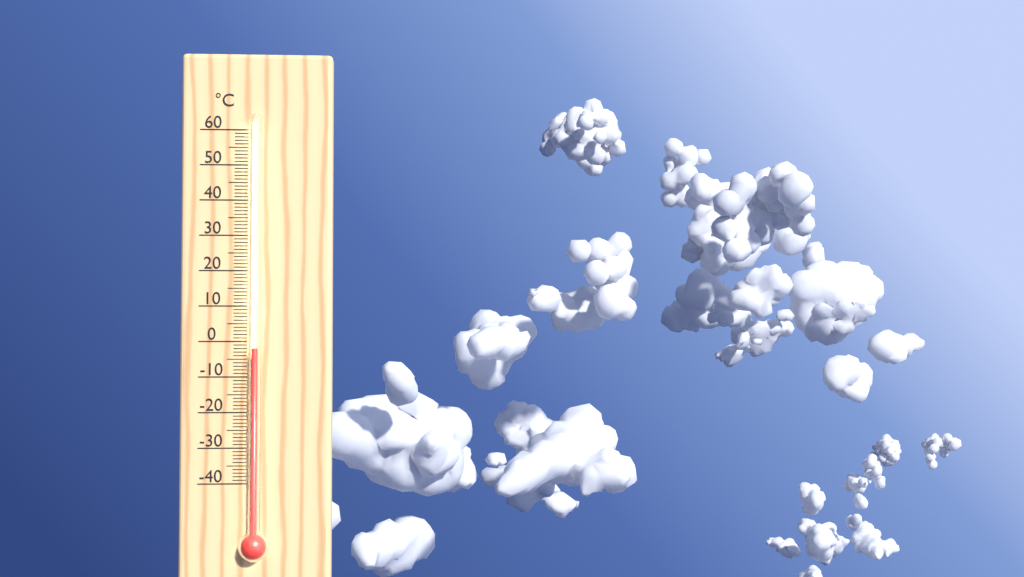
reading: -2 °C
